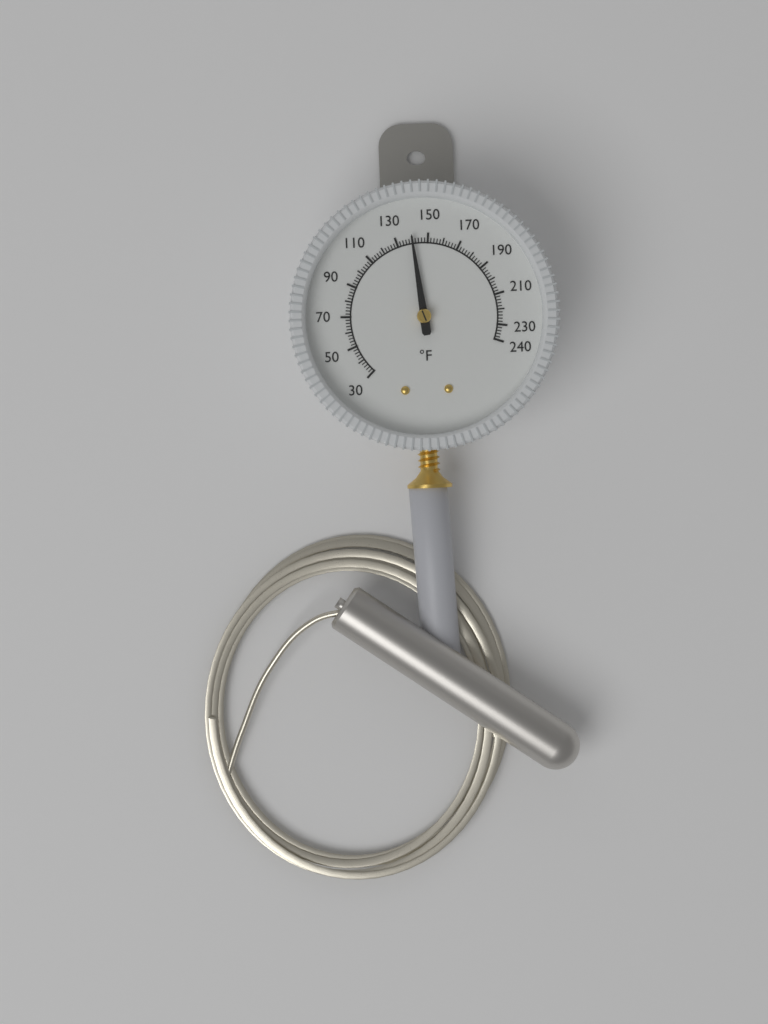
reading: 140 °F
